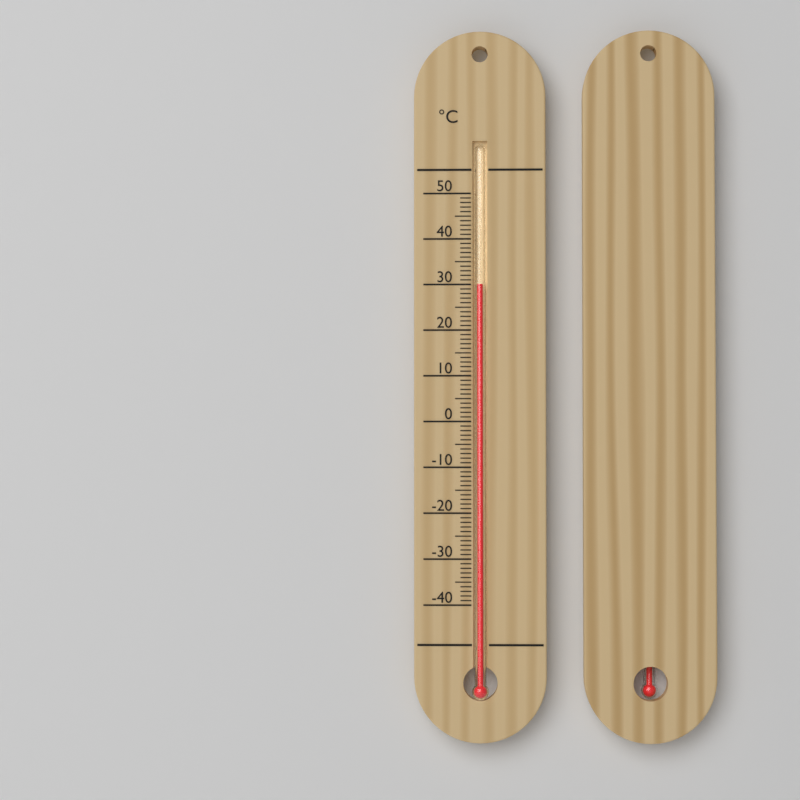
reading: 30 °C
